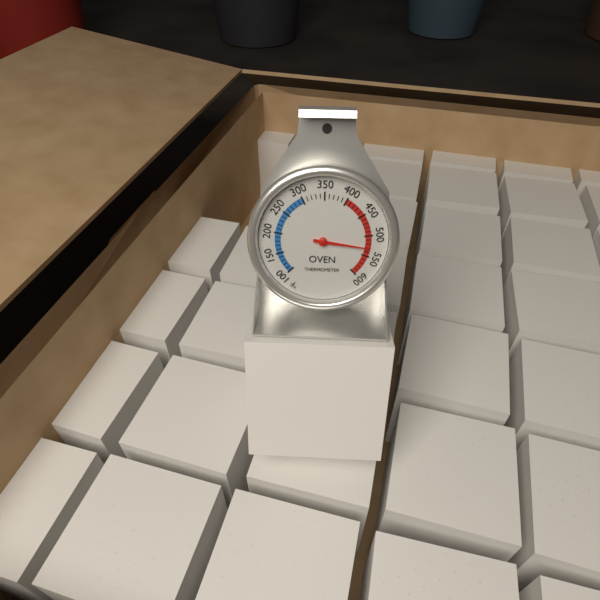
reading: 530 °F
